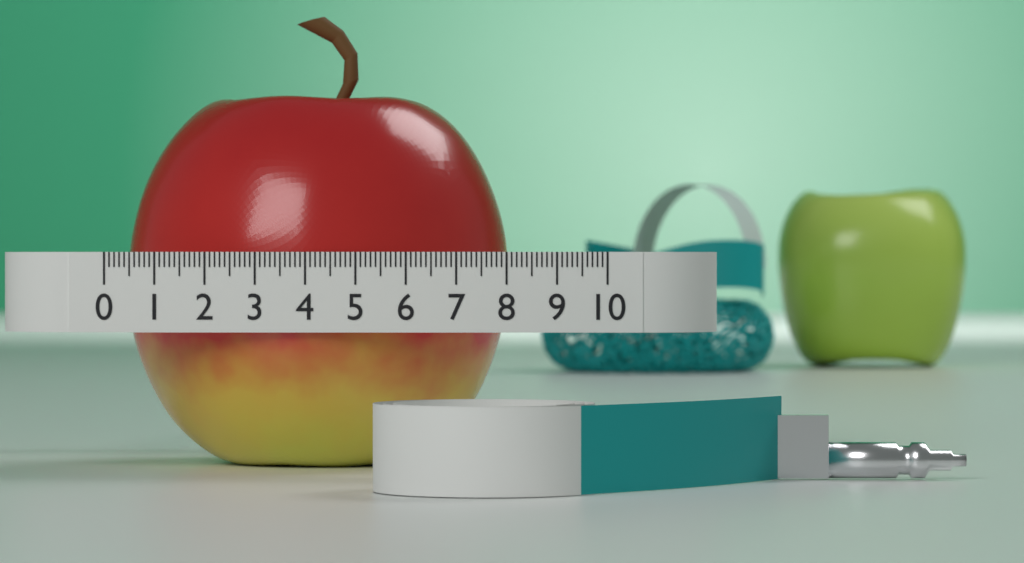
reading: 7.9 (no unit)
